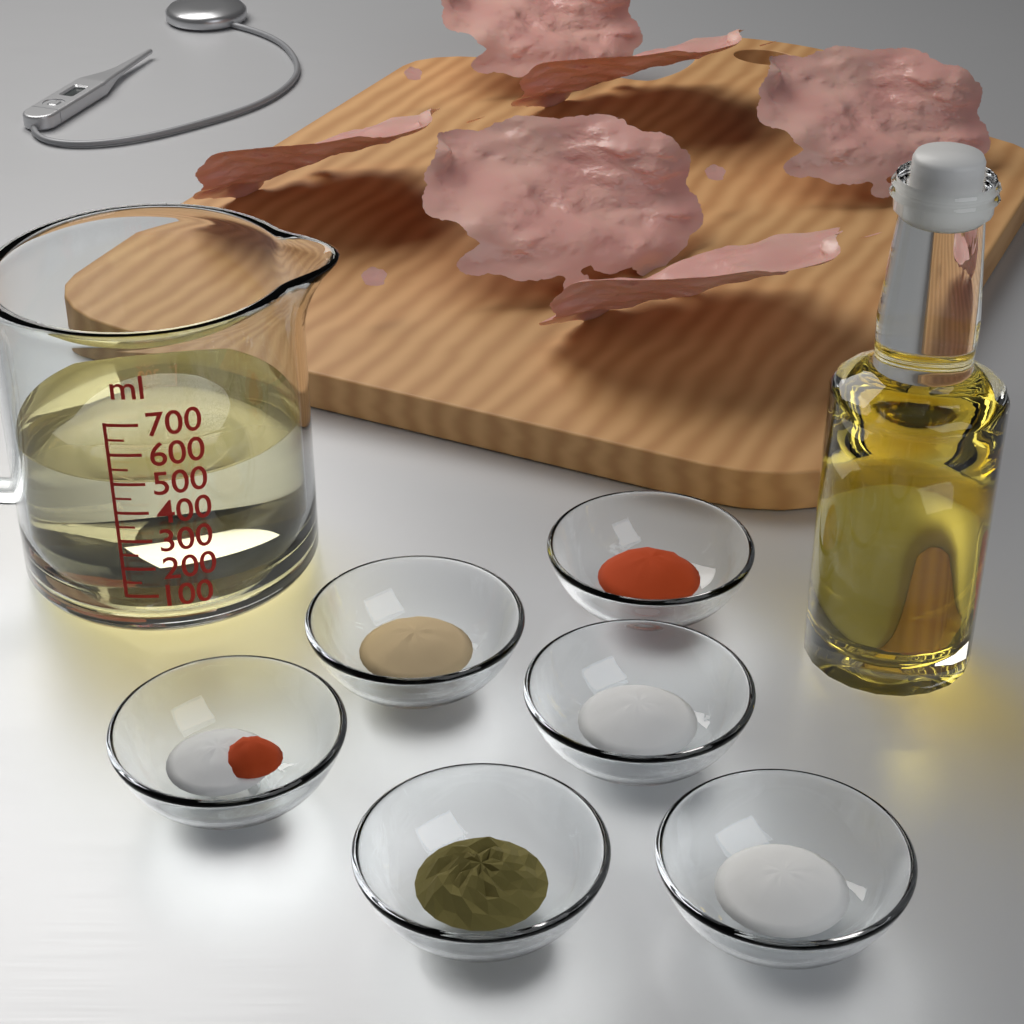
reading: 500 ml
